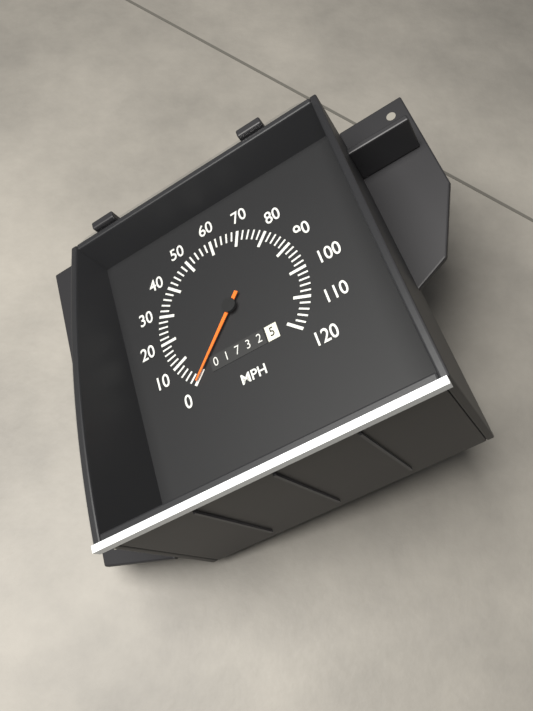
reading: 0 MPH
